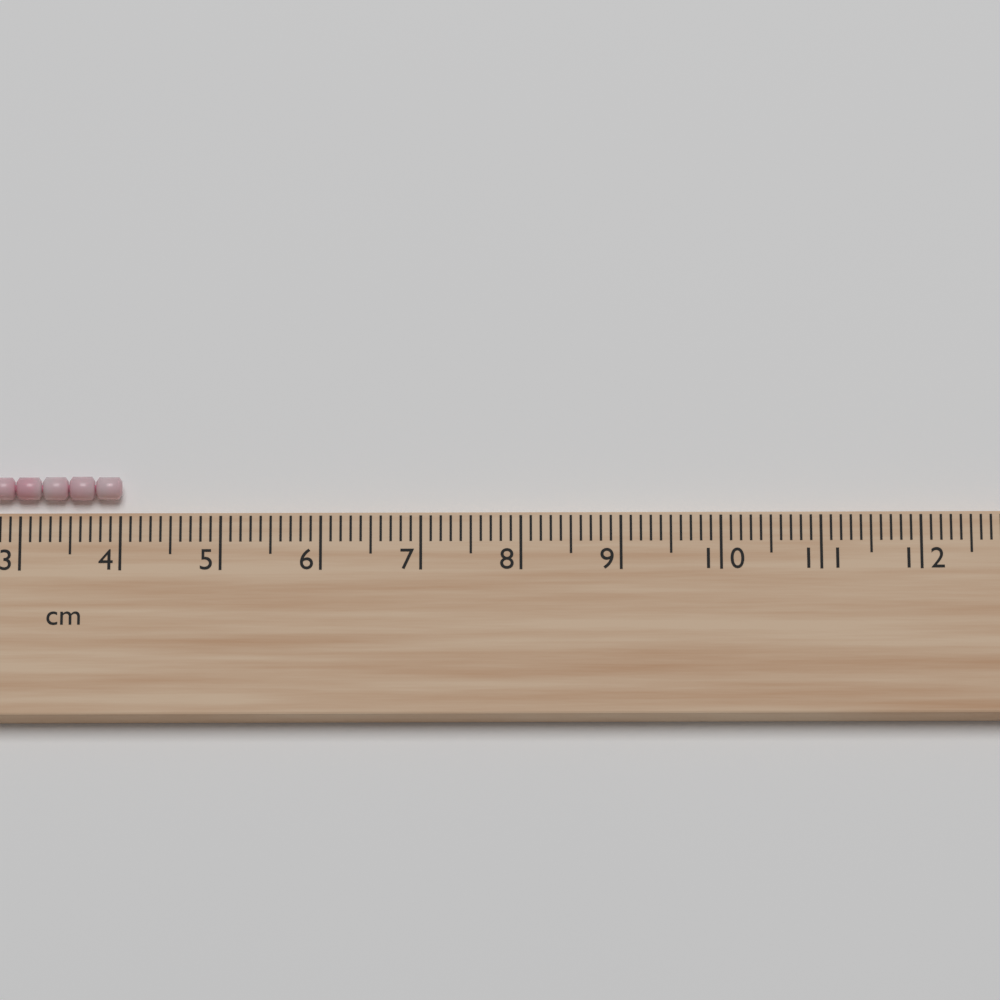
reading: 4.0 cm
